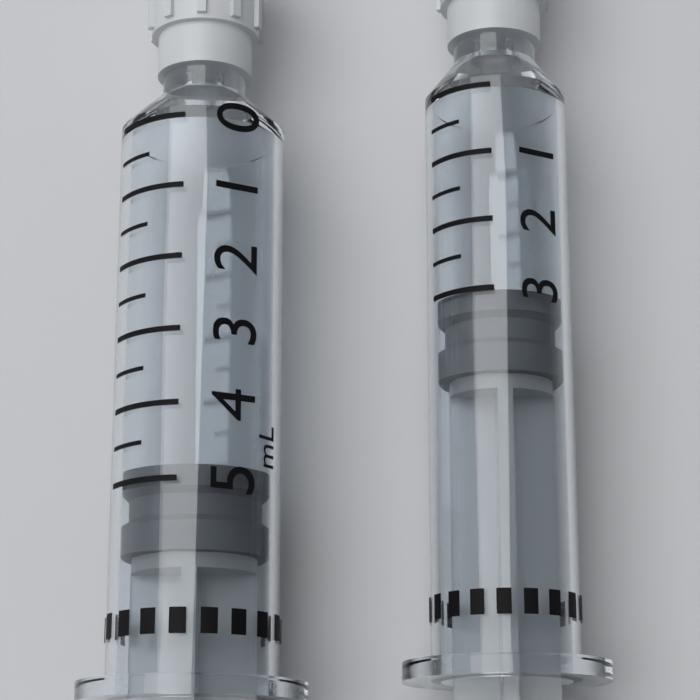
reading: 4.8 mL
